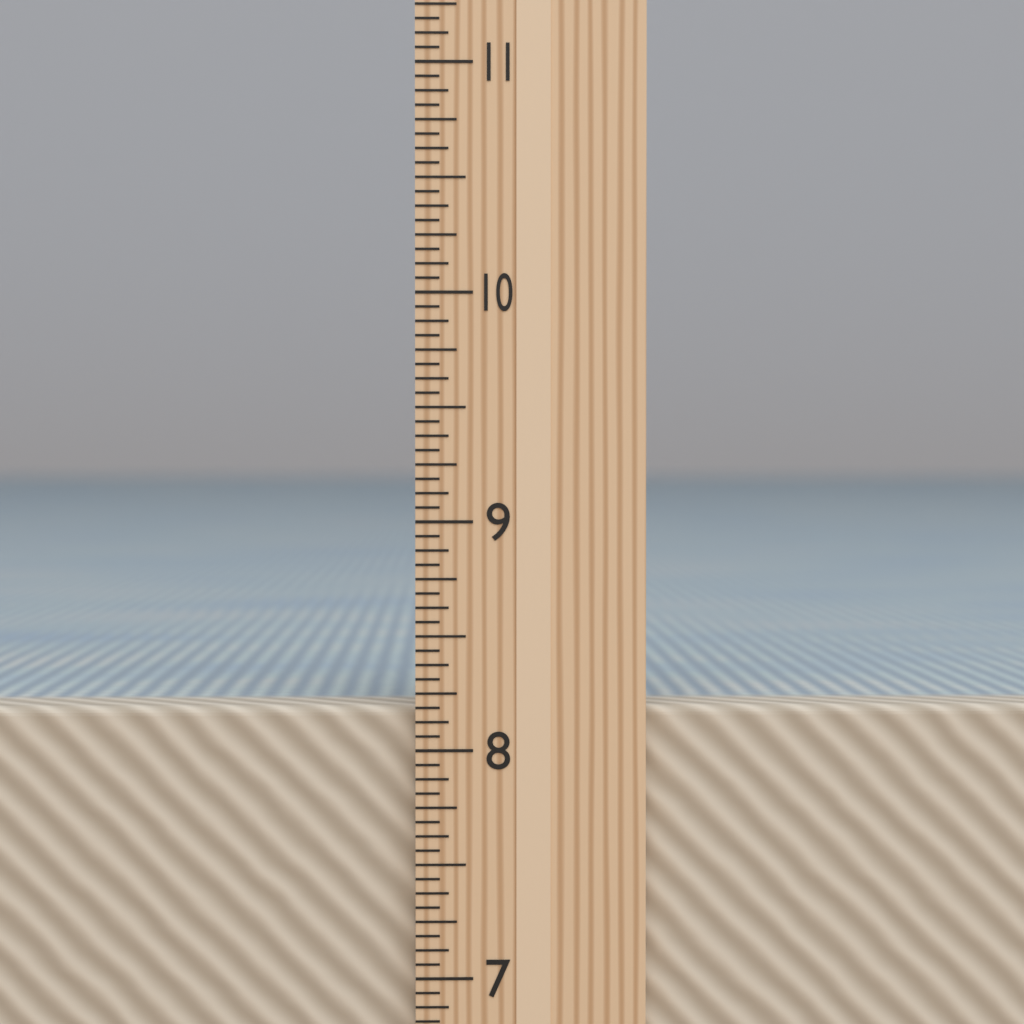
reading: 8.1875 in
